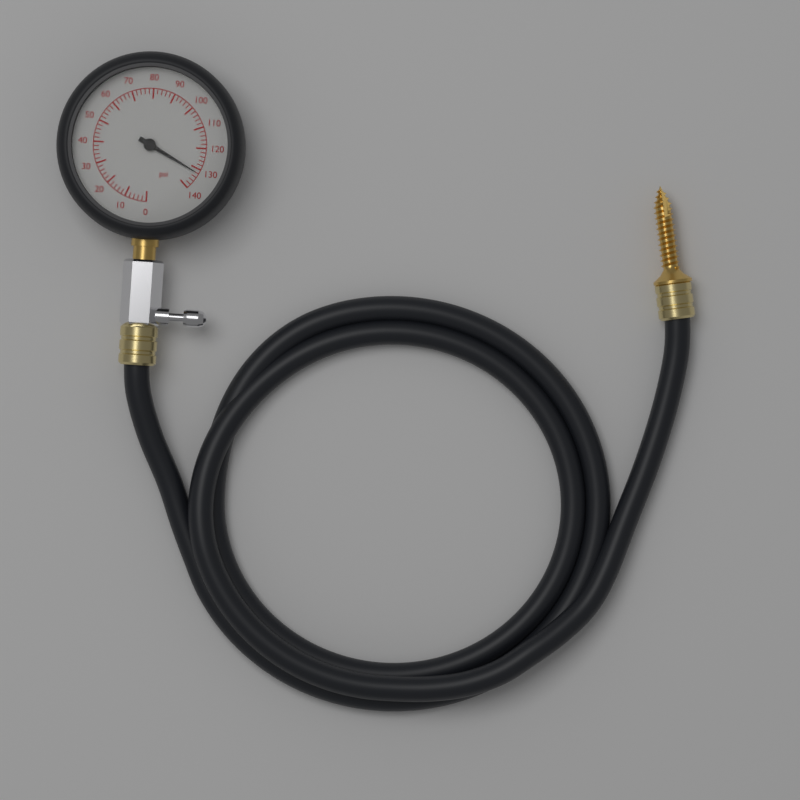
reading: 132 psi
